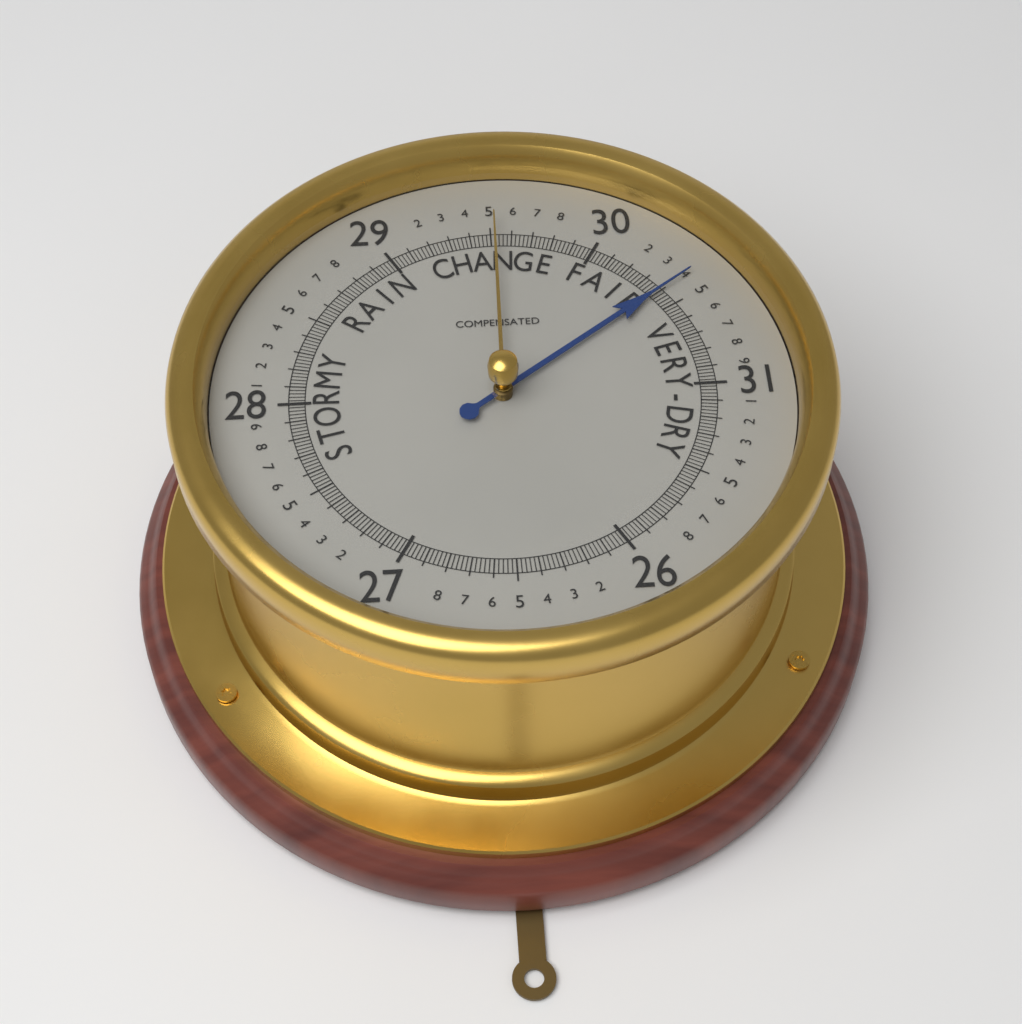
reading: 30.40 (no unit)
